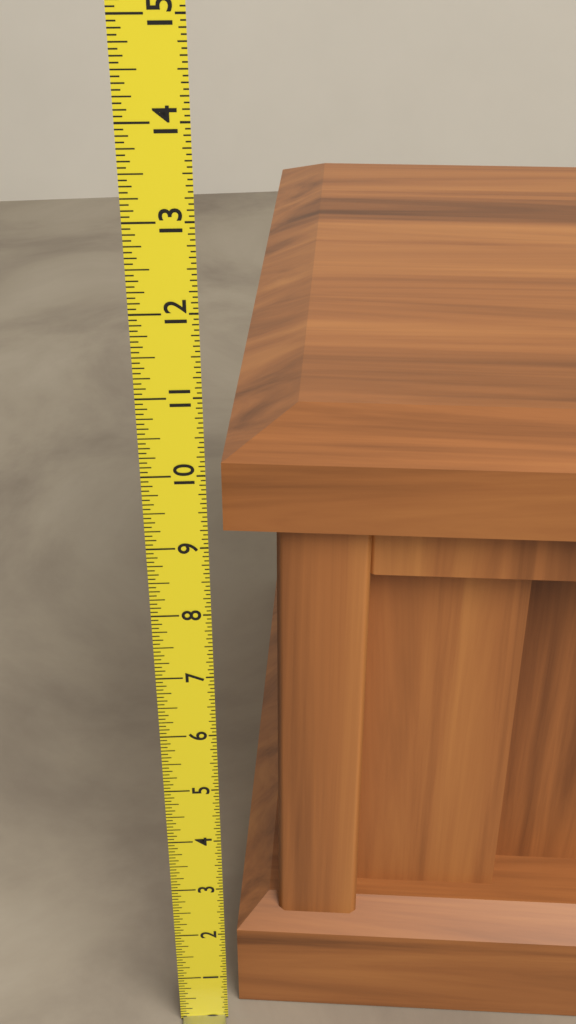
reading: 10.3750 (no unit)
